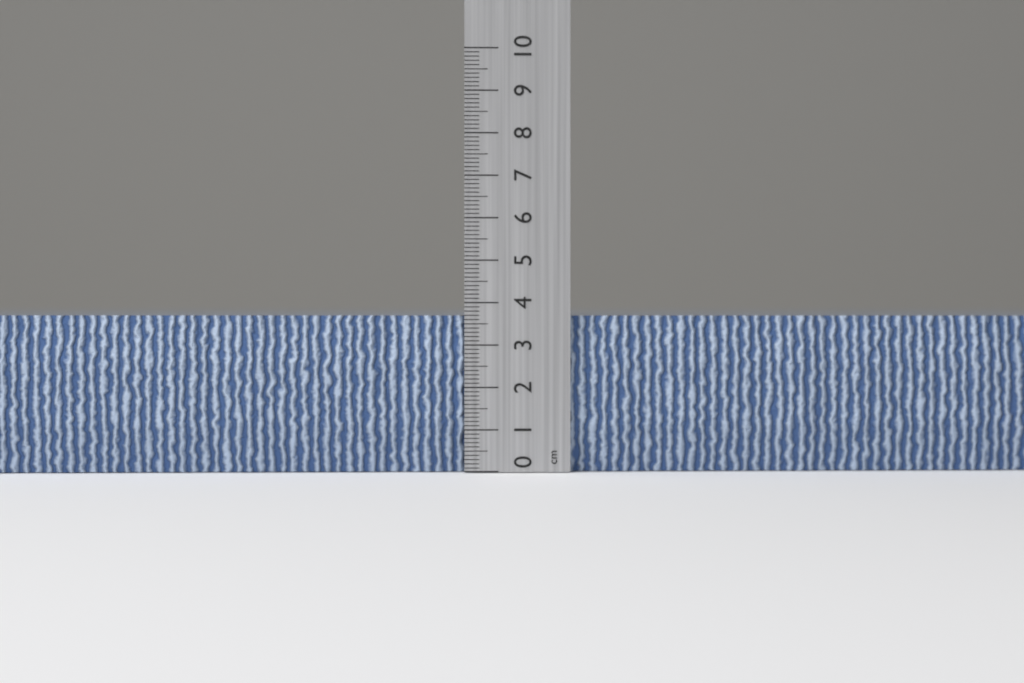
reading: 3.7 cm
